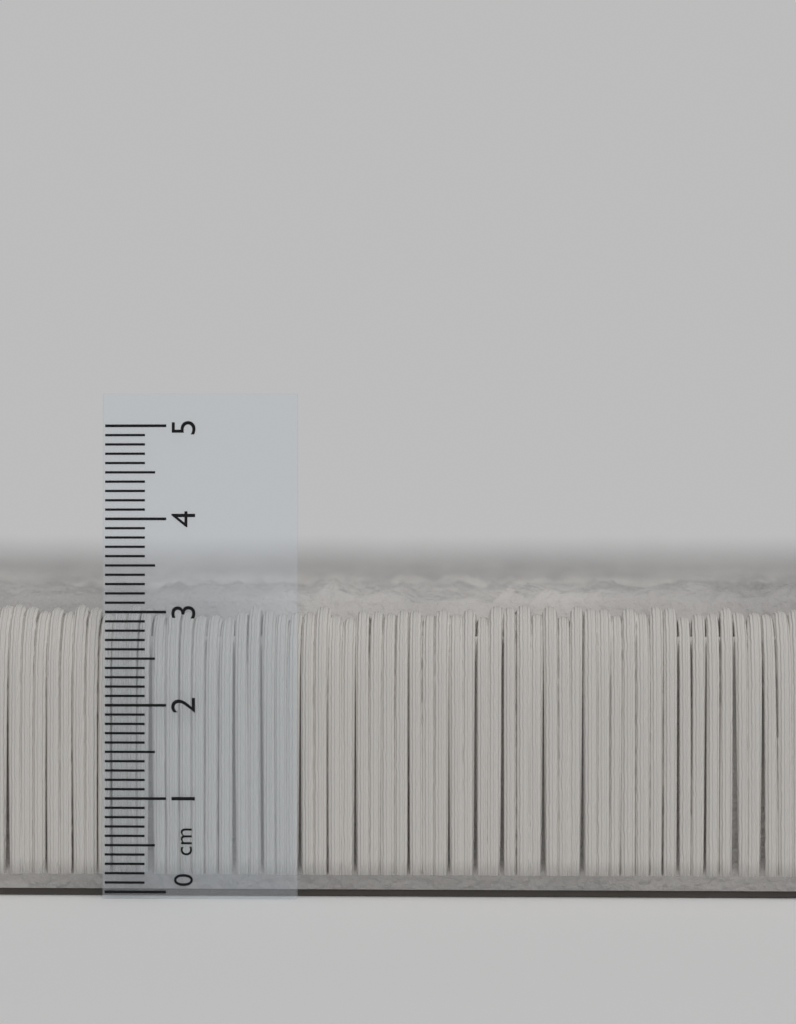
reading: 3.4 cm
